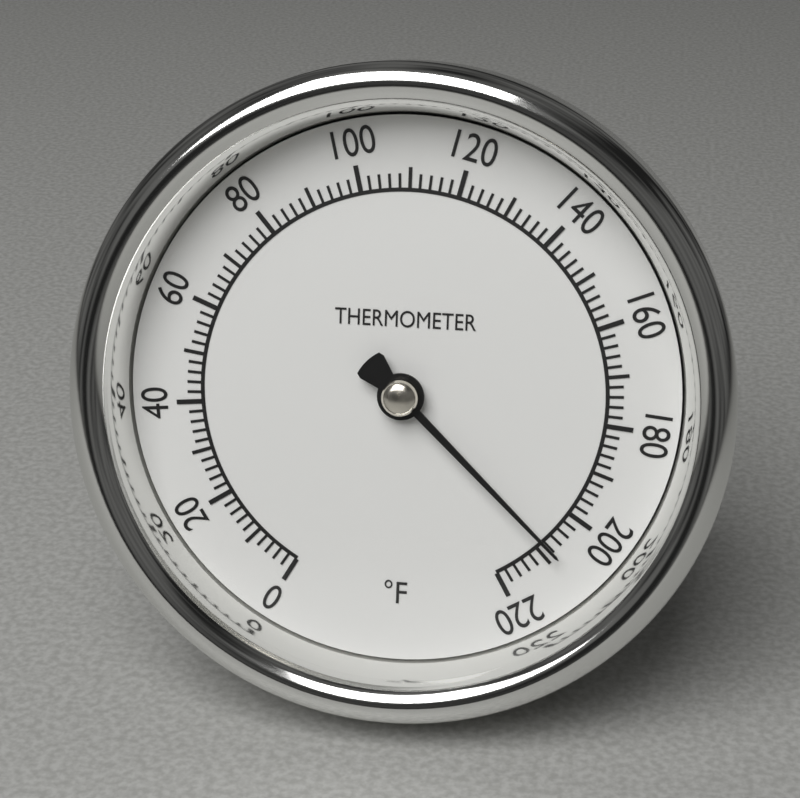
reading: 208 °F
